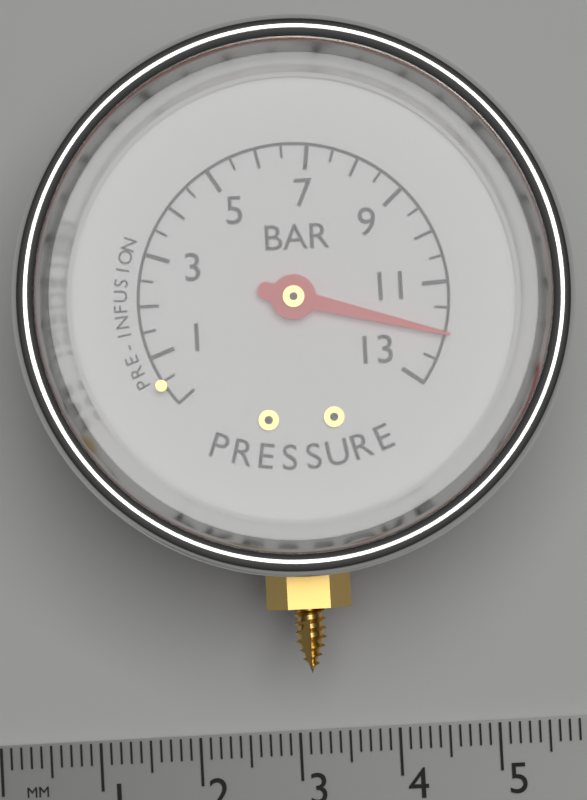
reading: 12.0 bar
